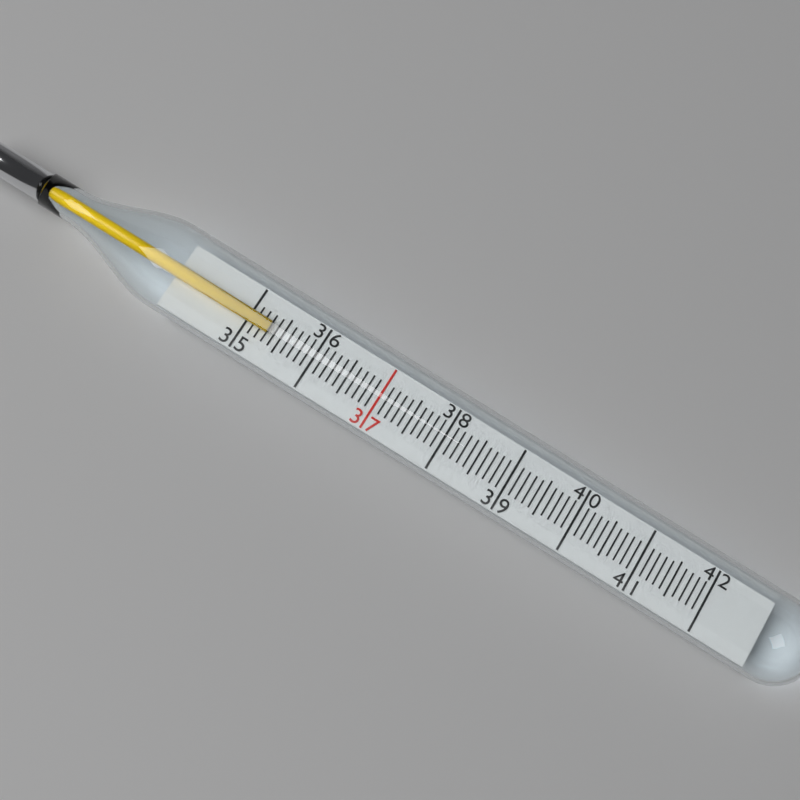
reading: 35.3 (no unit)
